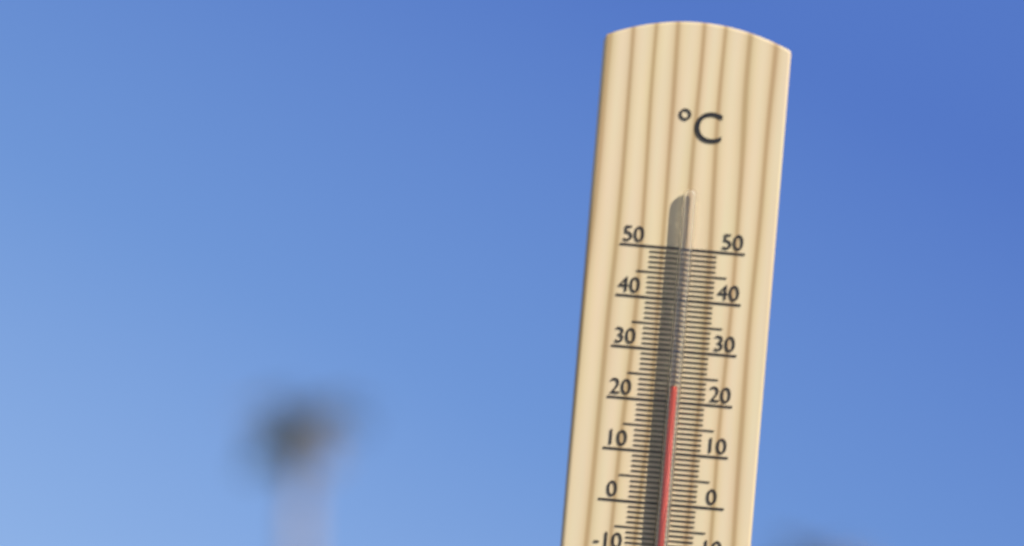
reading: 23 °C
